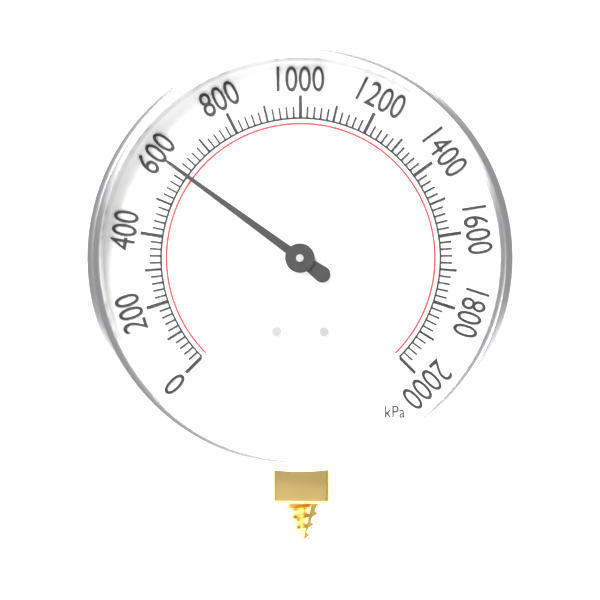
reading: 600 kPa
